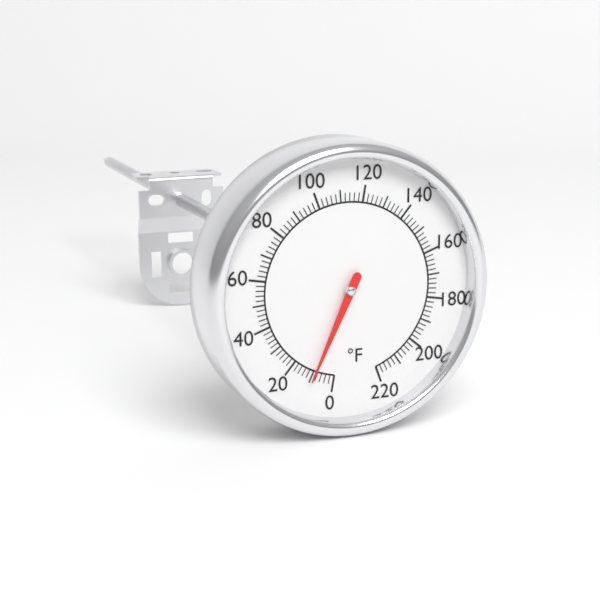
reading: 10 °F
